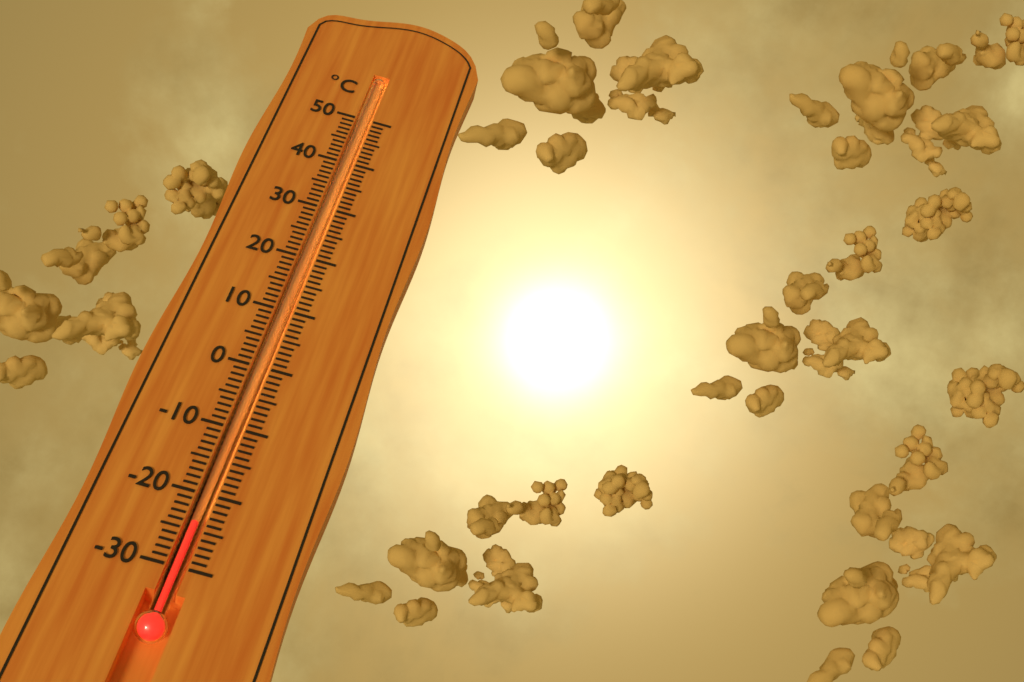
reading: -24 °C
